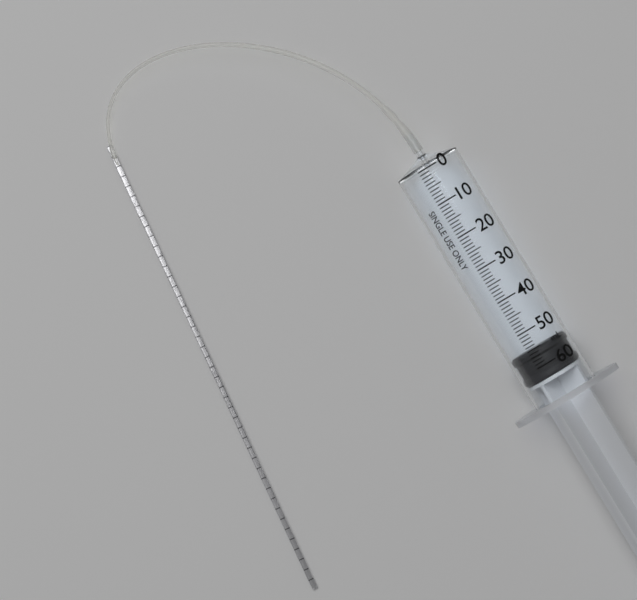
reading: 55 ml
